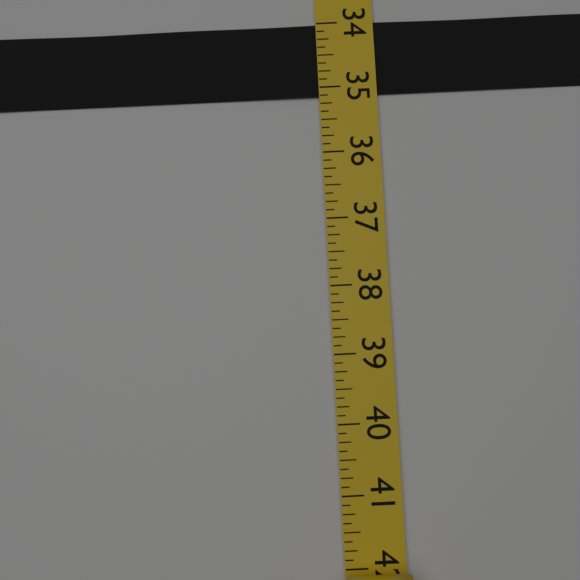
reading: 35.125 (no unit)
